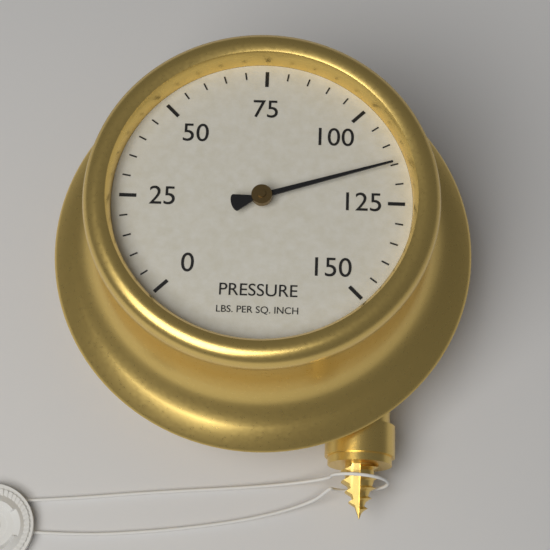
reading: 115 psi
